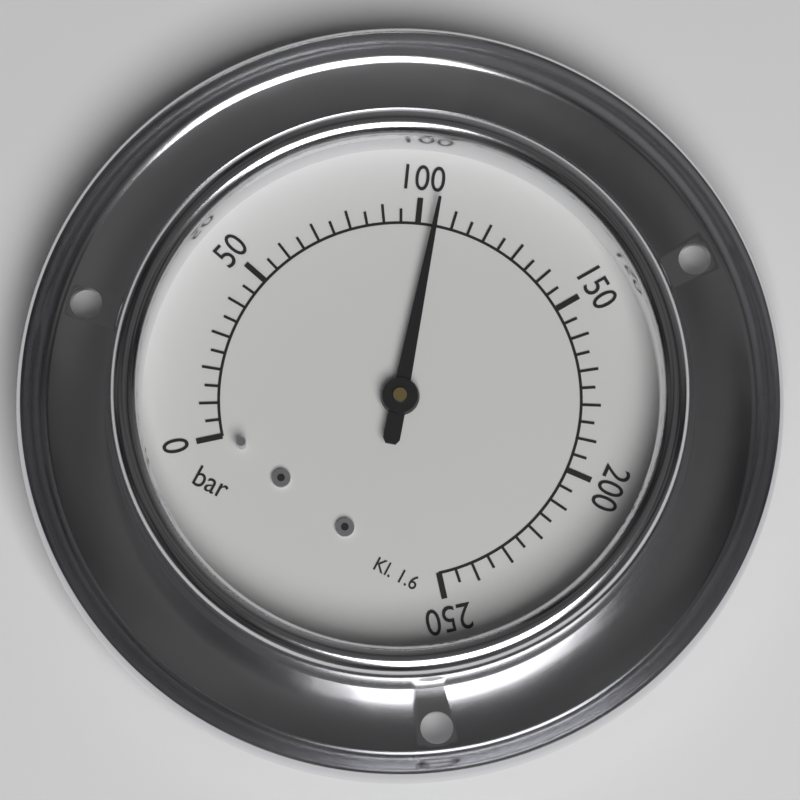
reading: 105 bar
